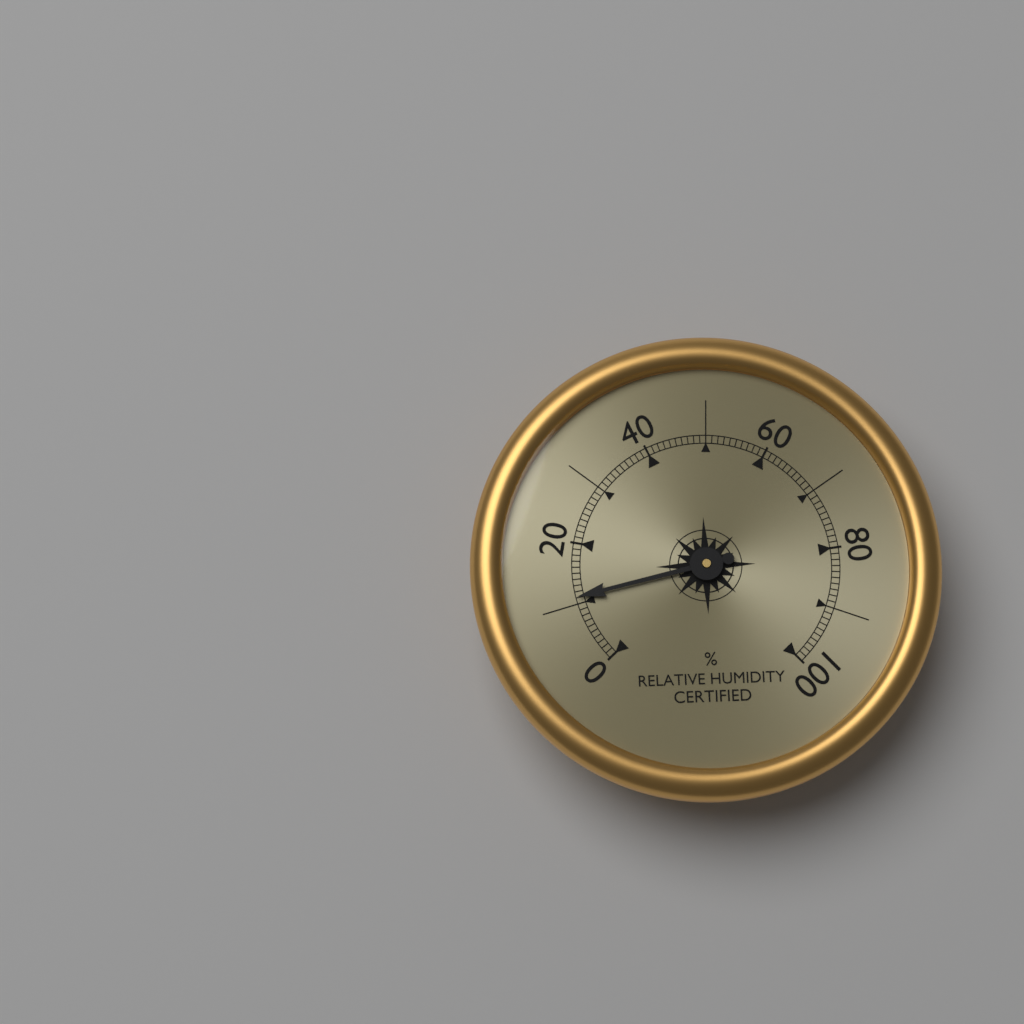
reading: 11 %
